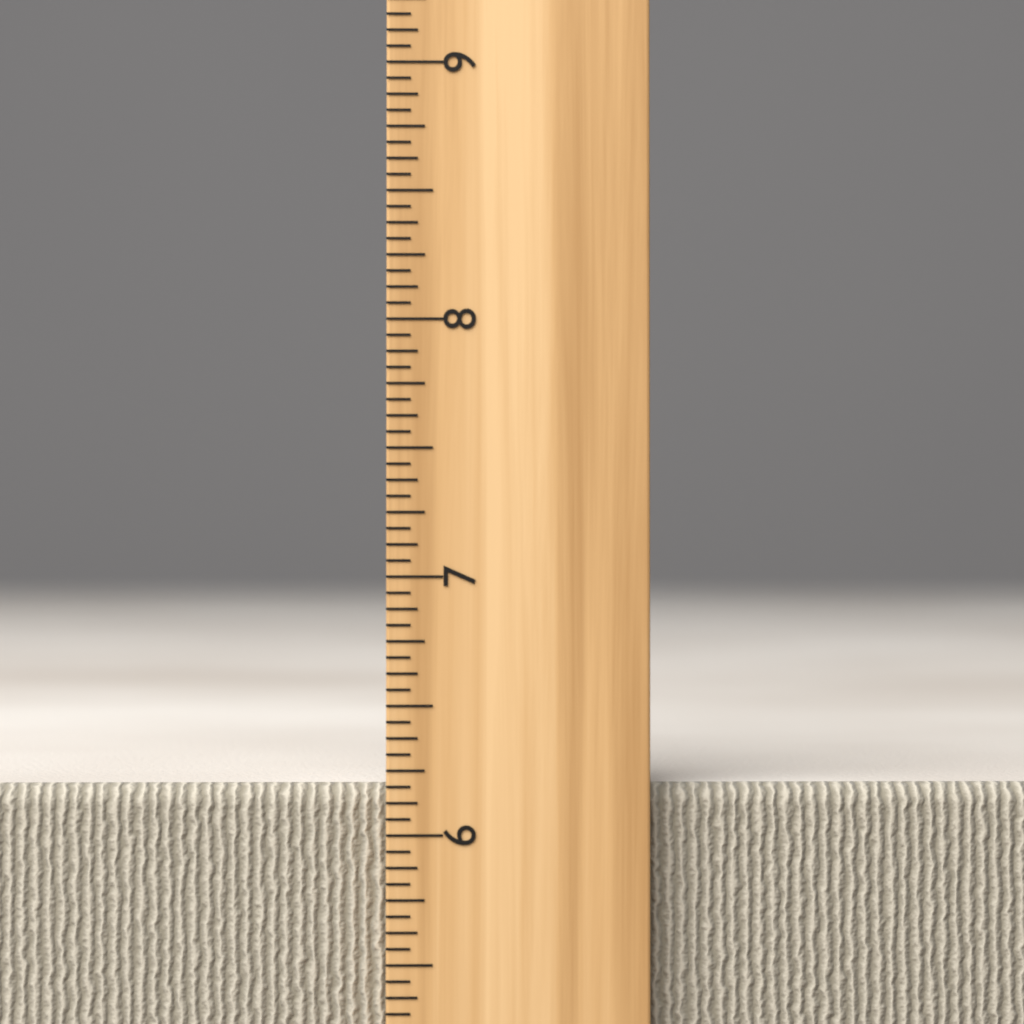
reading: 6.1875 inch
